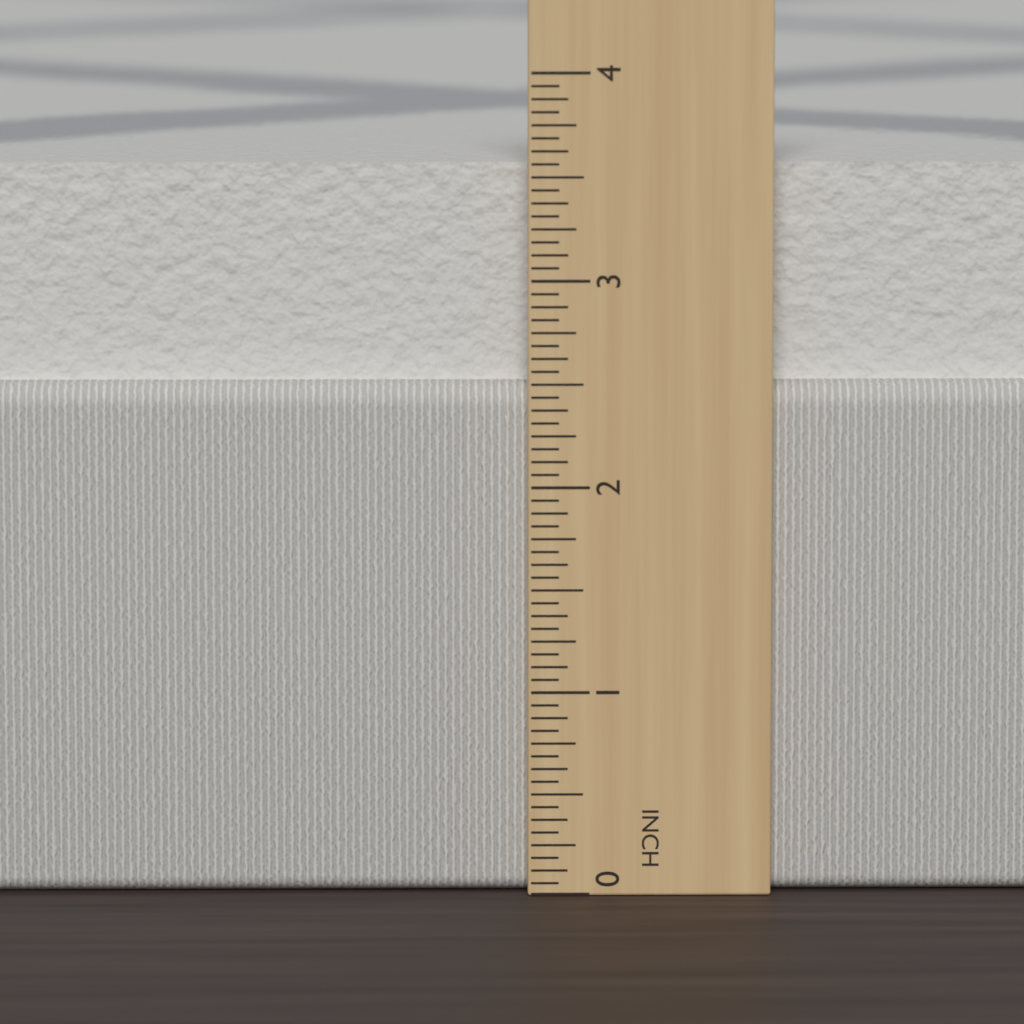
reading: 3.5625 in
